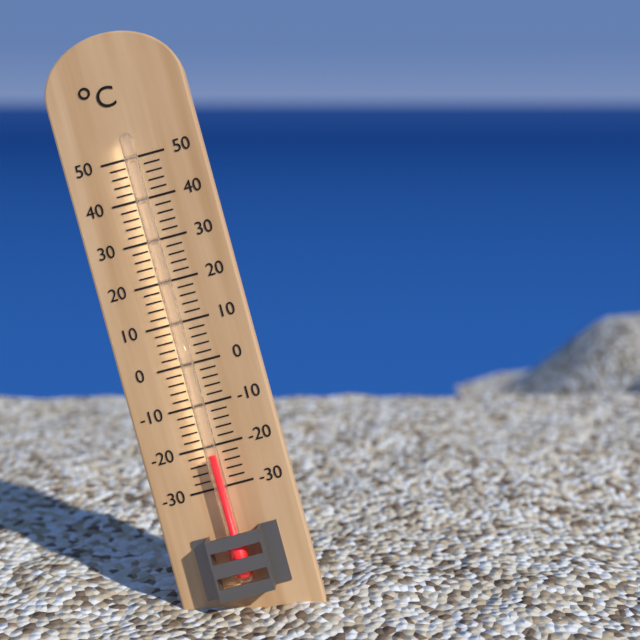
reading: -22 °C
